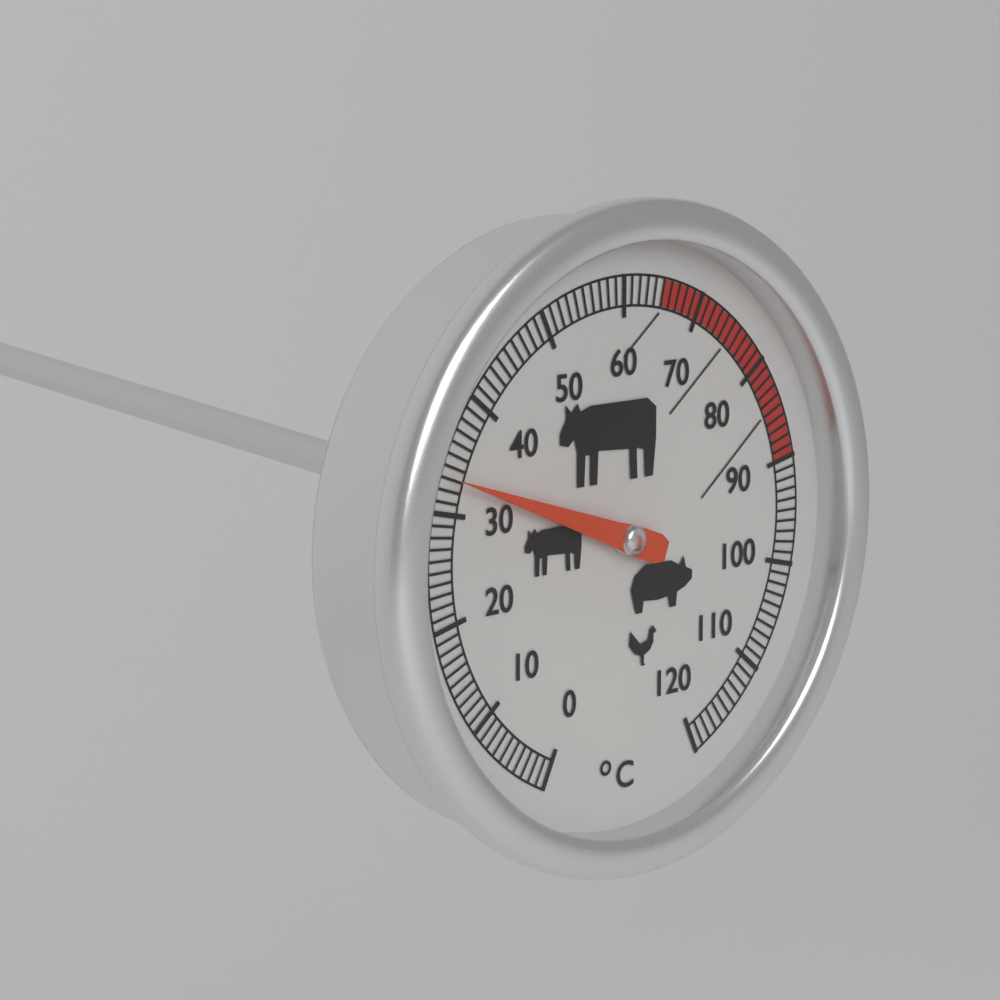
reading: 33 °C
